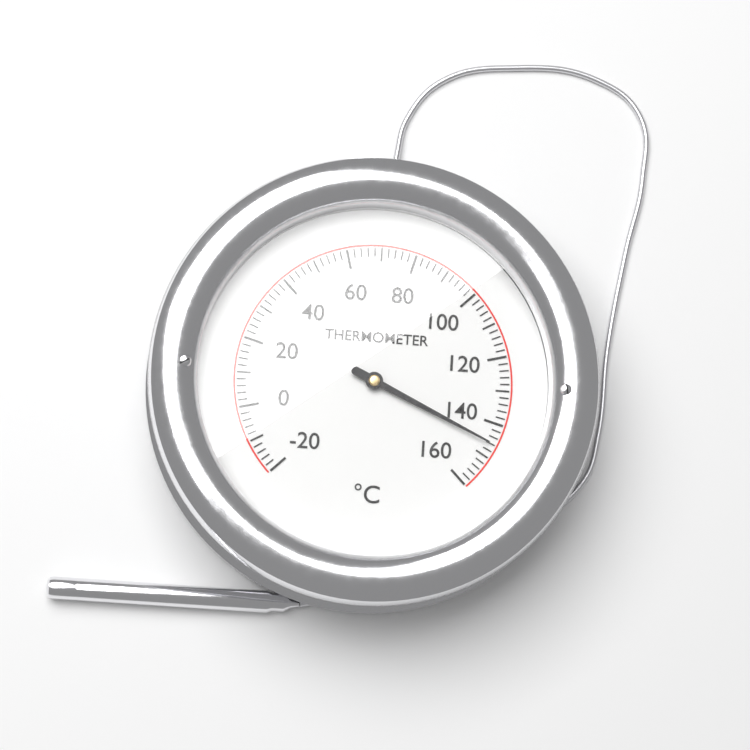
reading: 146 °C
